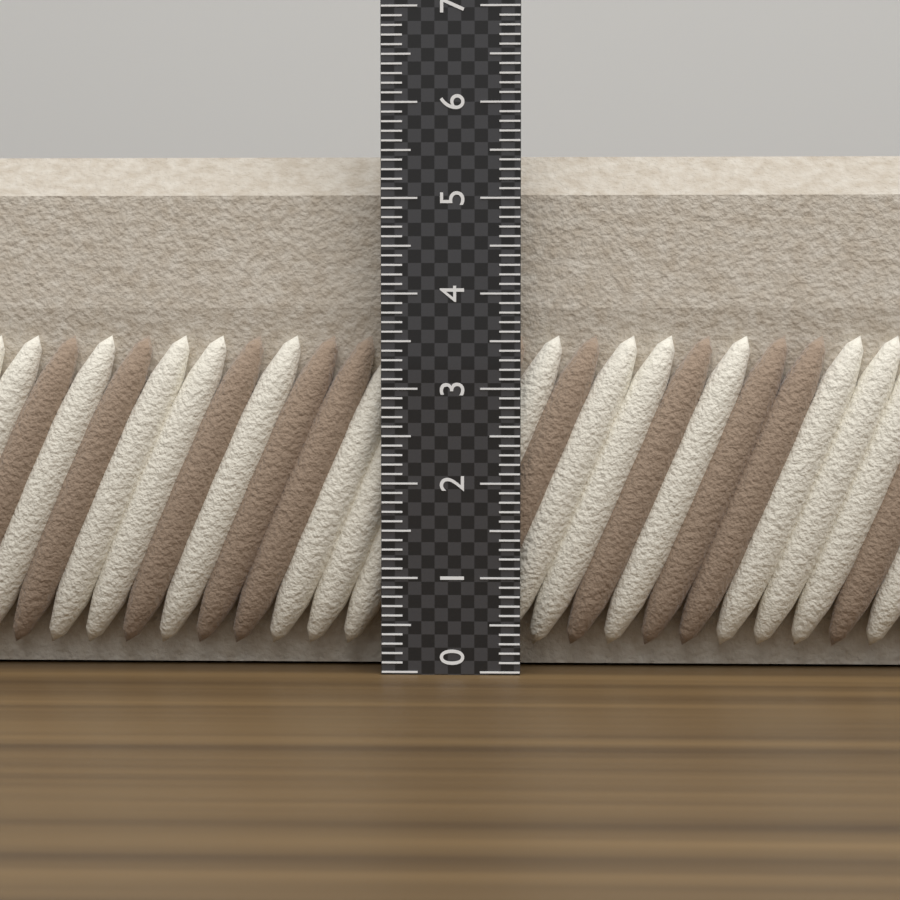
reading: 5.5 (no unit)
